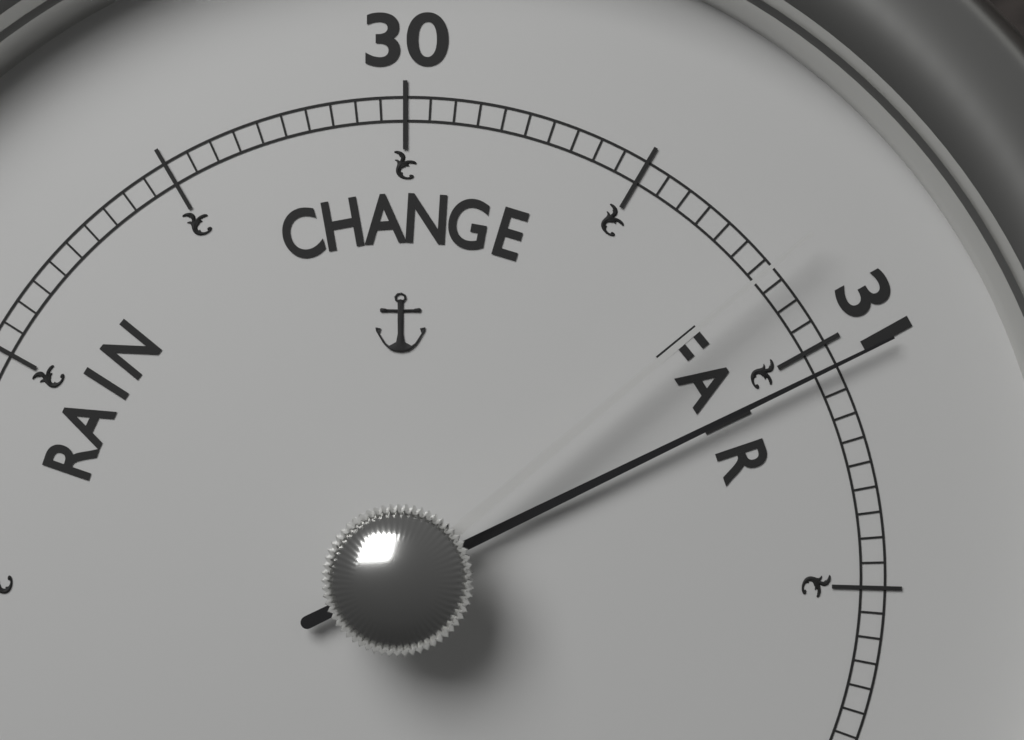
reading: 31.05 (no unit)
